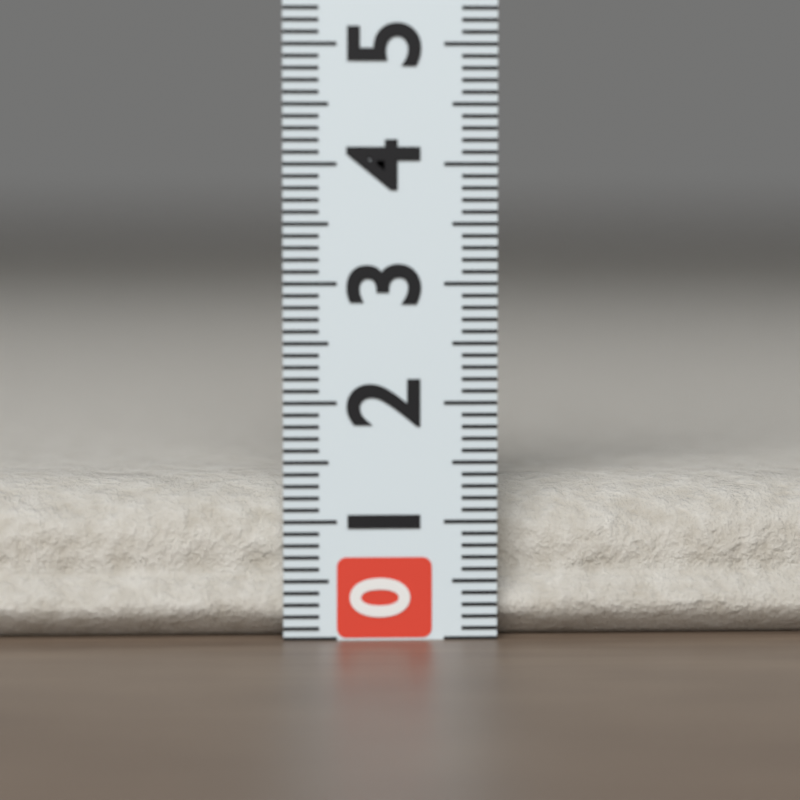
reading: 1.3 (no unit)
